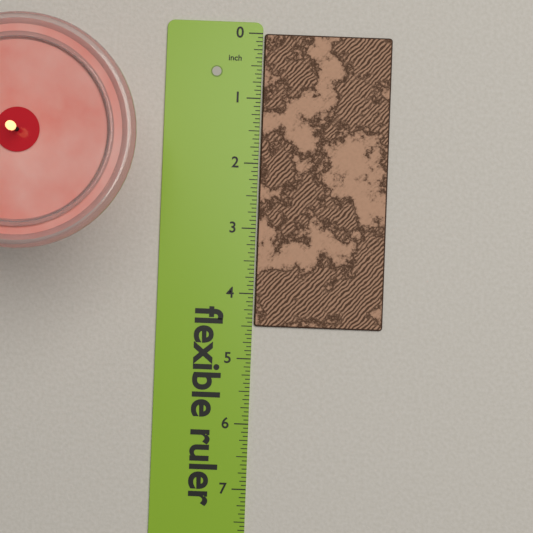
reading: 4.5000 in
